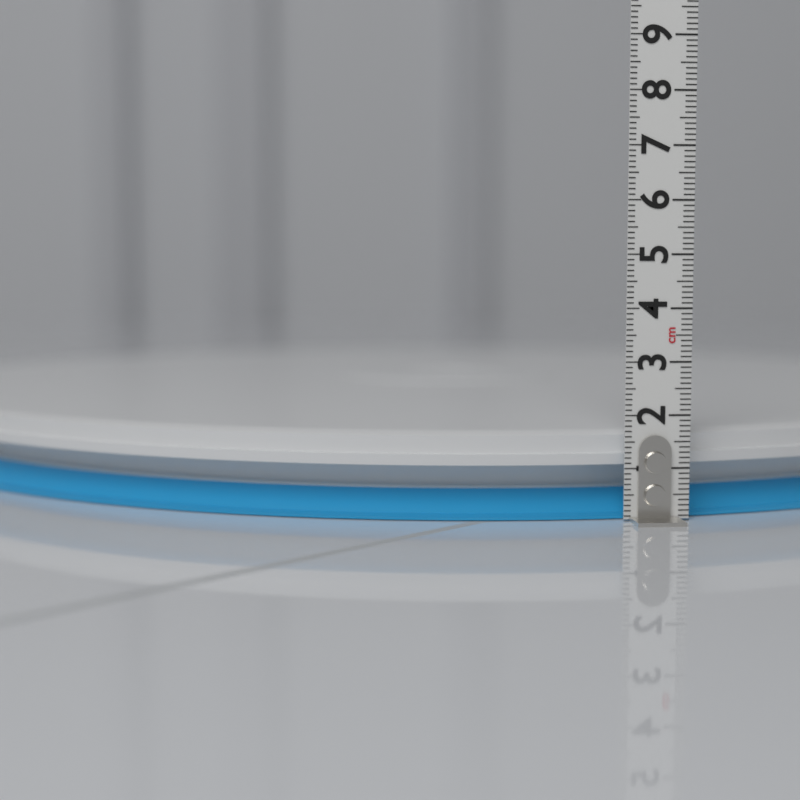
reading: 1.7 cm
